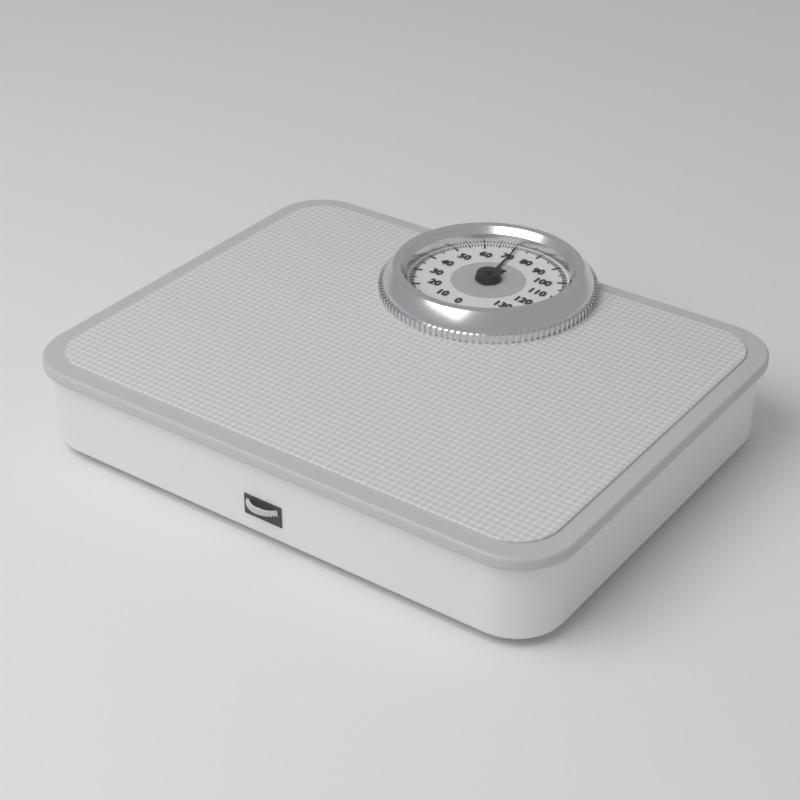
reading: 71 kg
